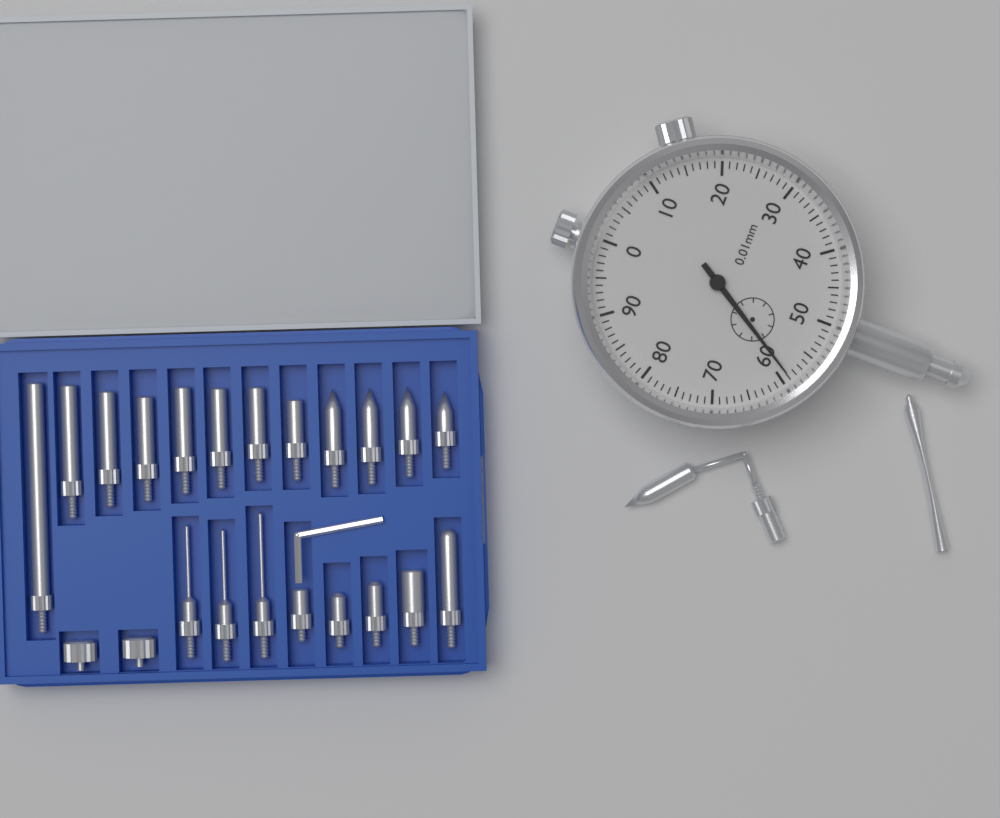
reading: 0.59 mm
